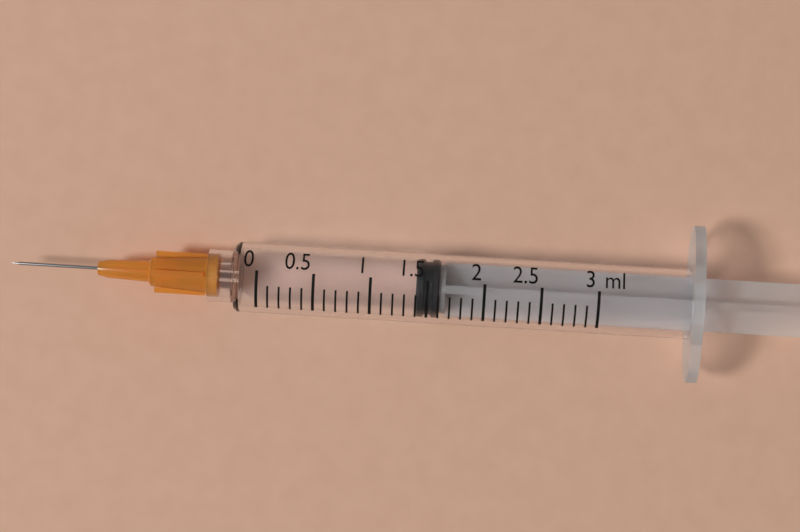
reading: 1.4 ml
